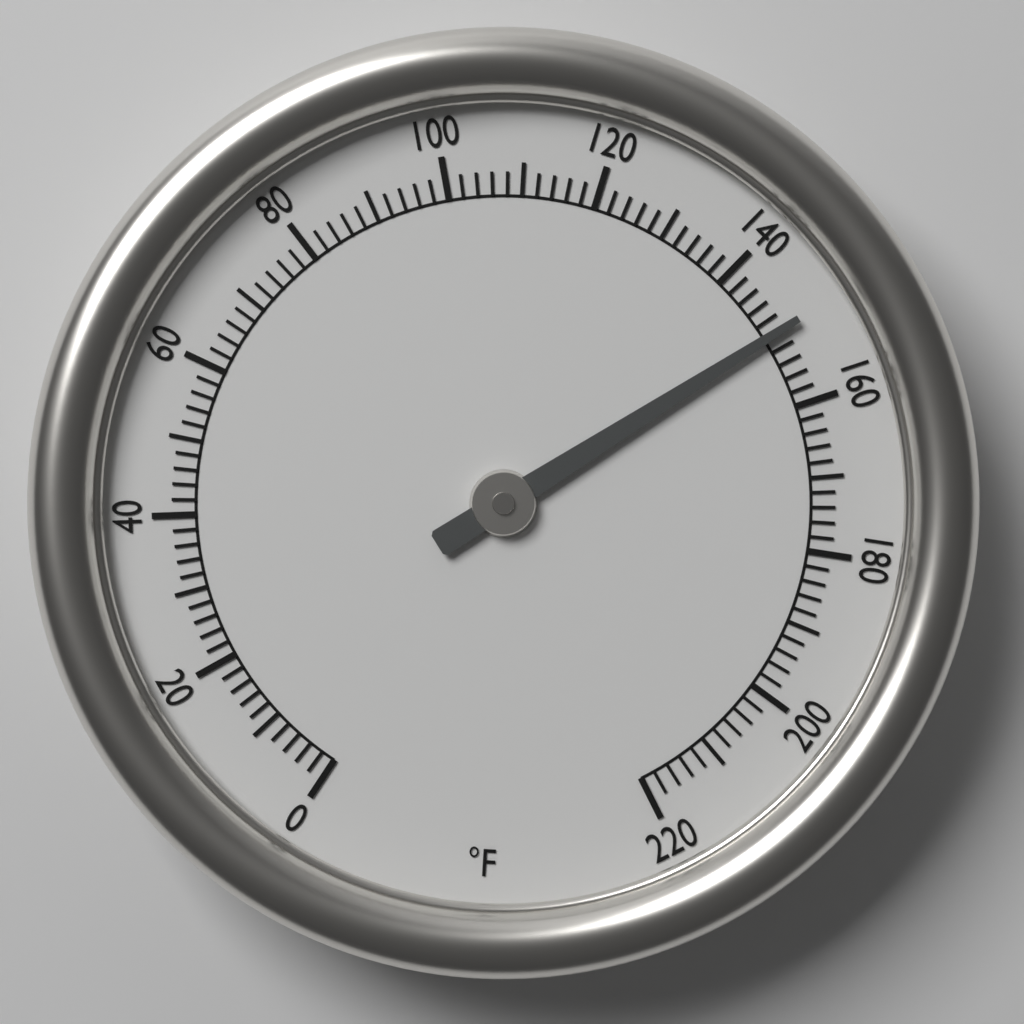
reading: 150 °F
